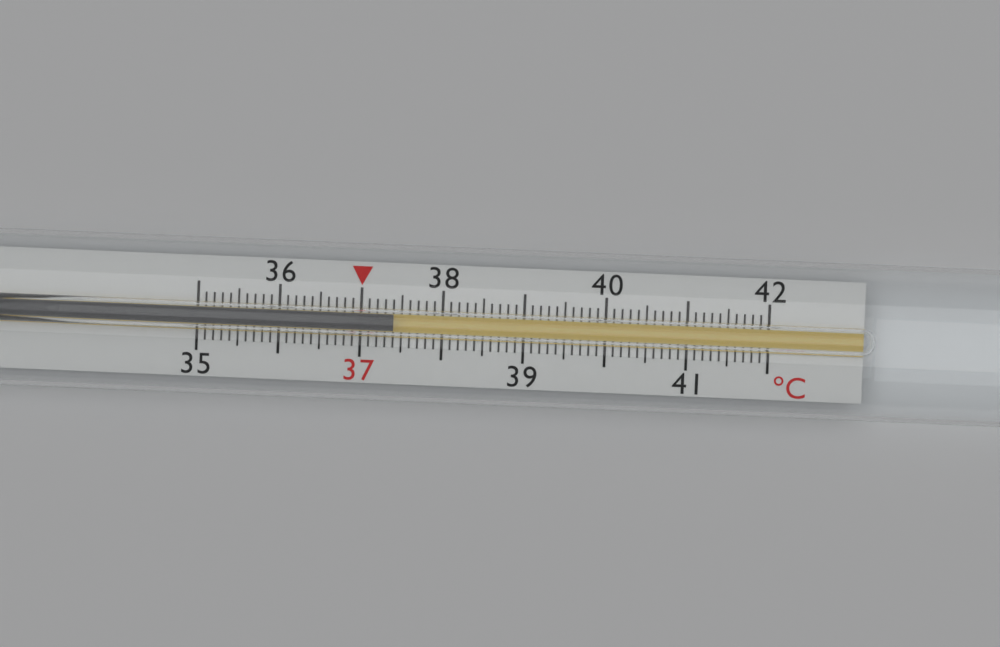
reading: 37.4 °C
